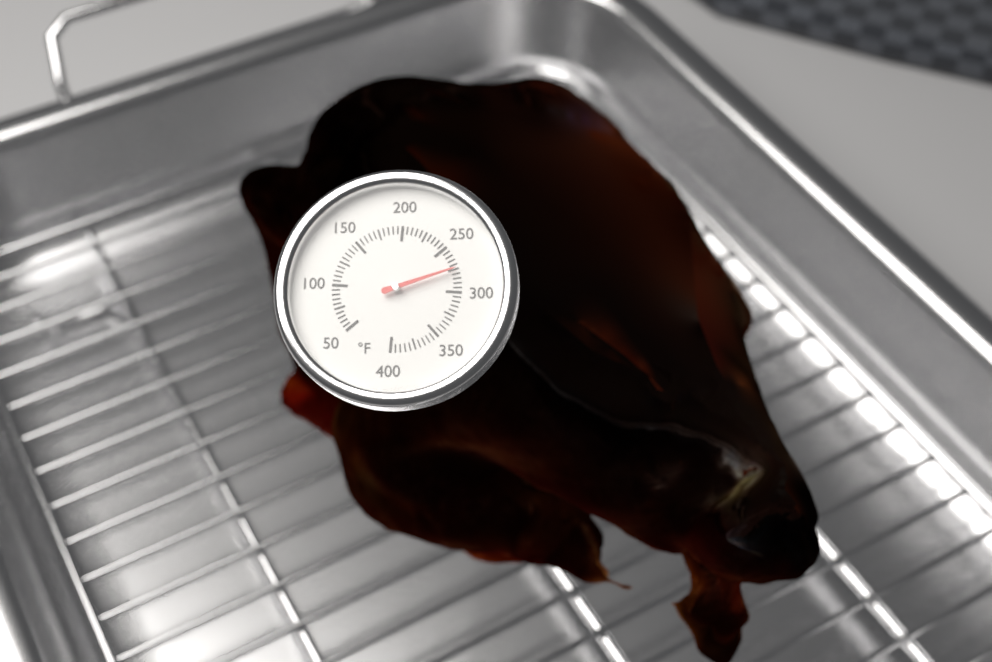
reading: 275 °F
